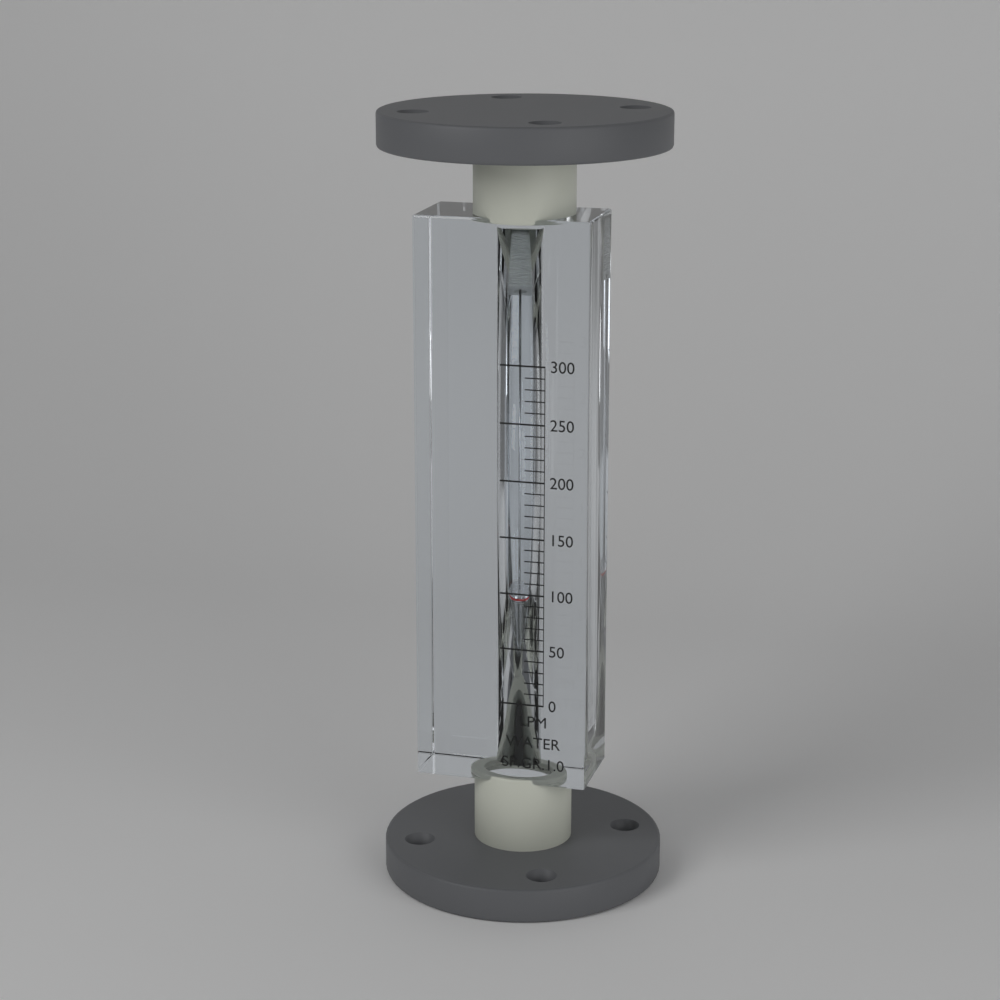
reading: 90 LPM
